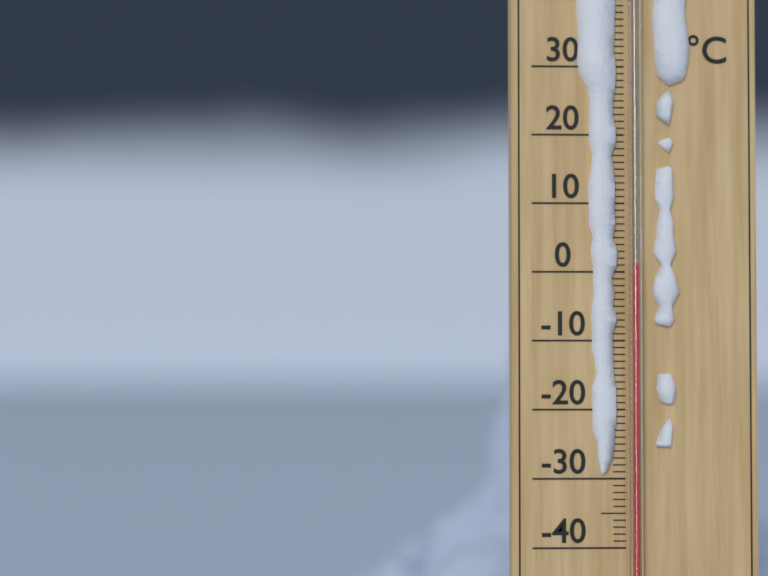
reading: 1 °C
